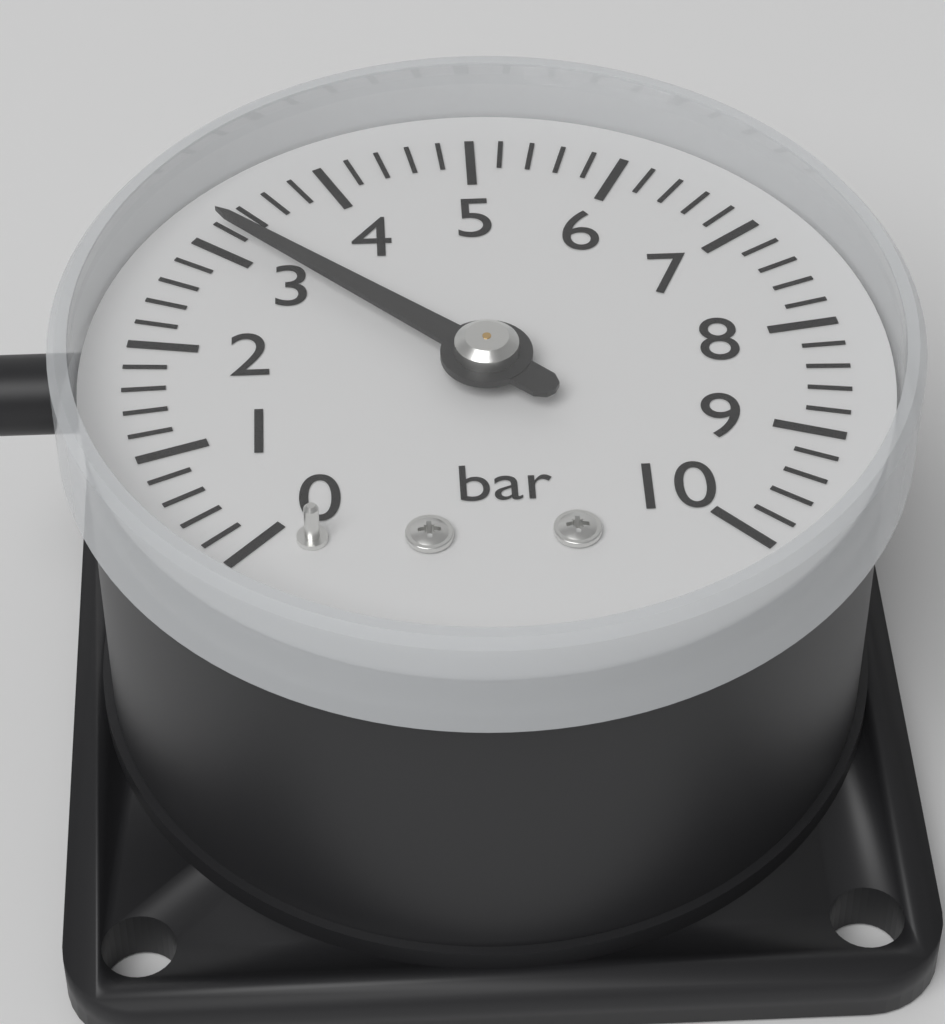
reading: 3.2 bar
